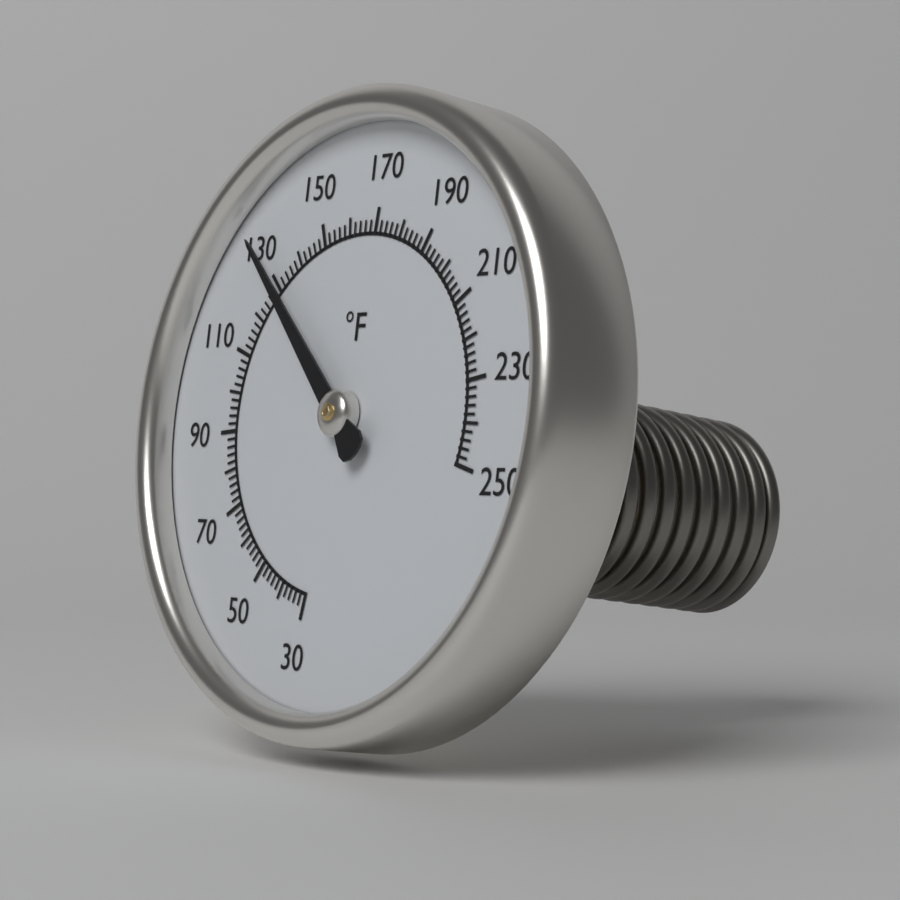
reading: 130 °F
